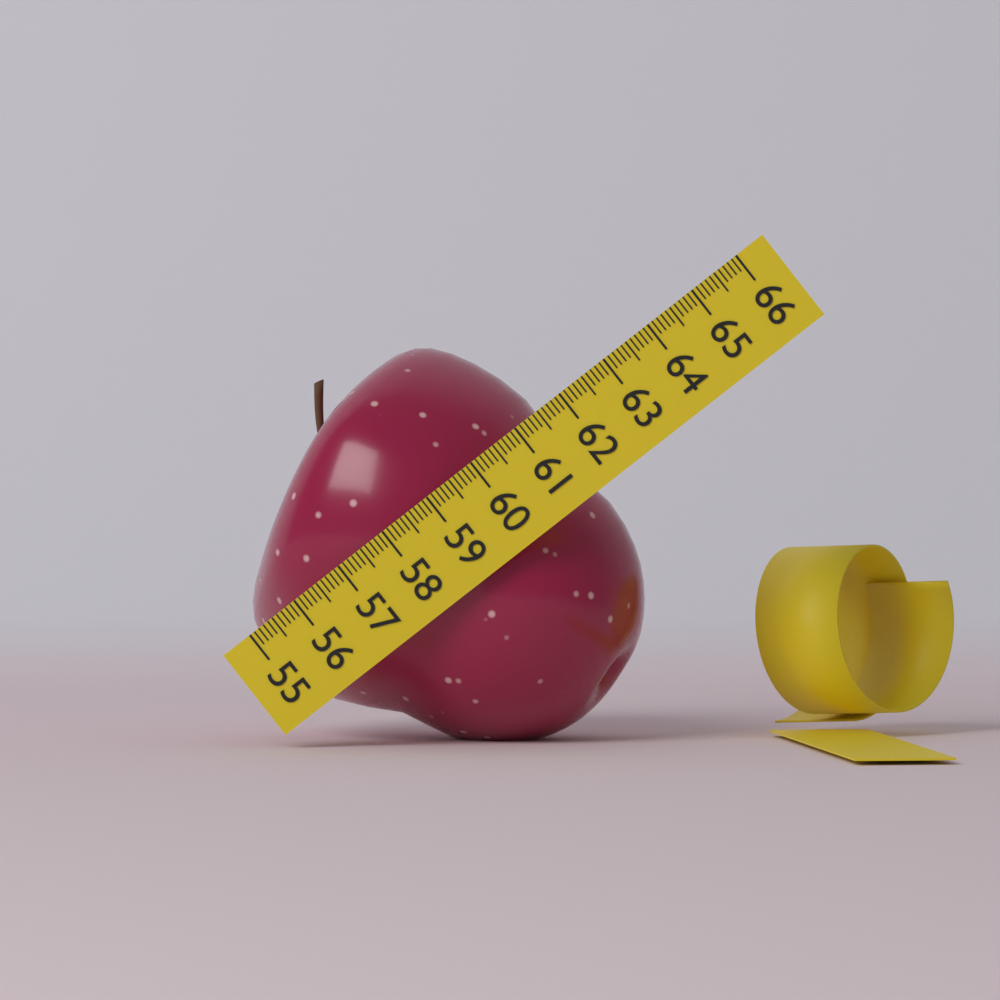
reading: 61.5 (no unit)
